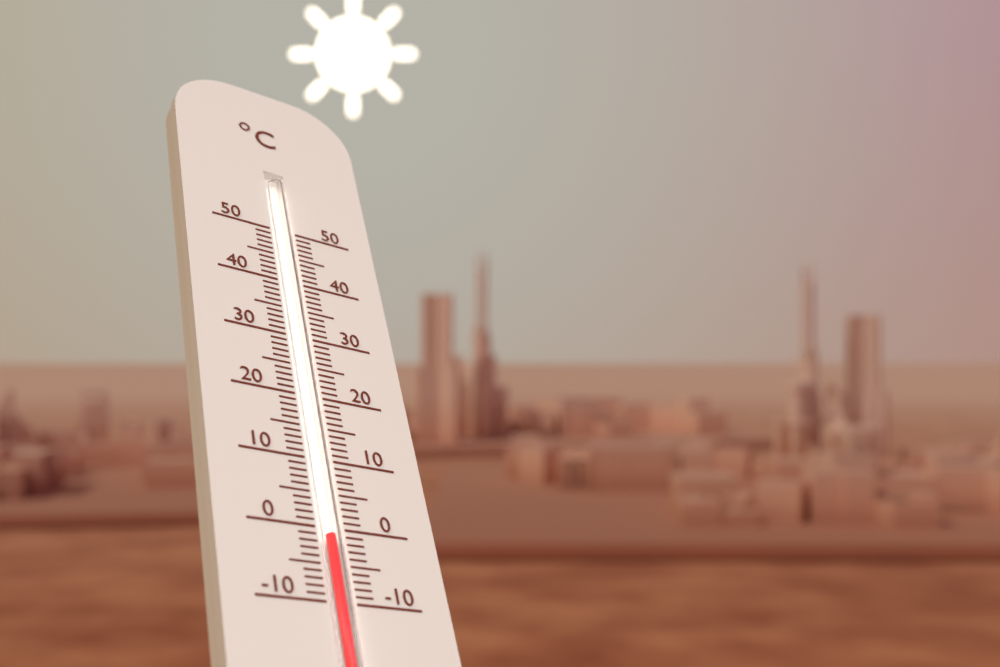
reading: -1 °C
